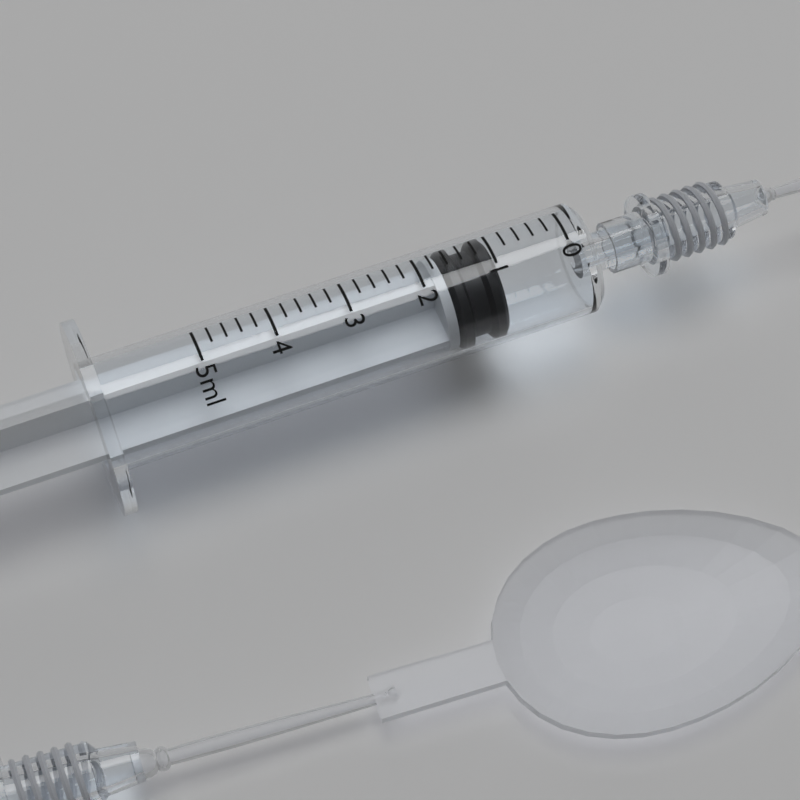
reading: 1.0 ml
